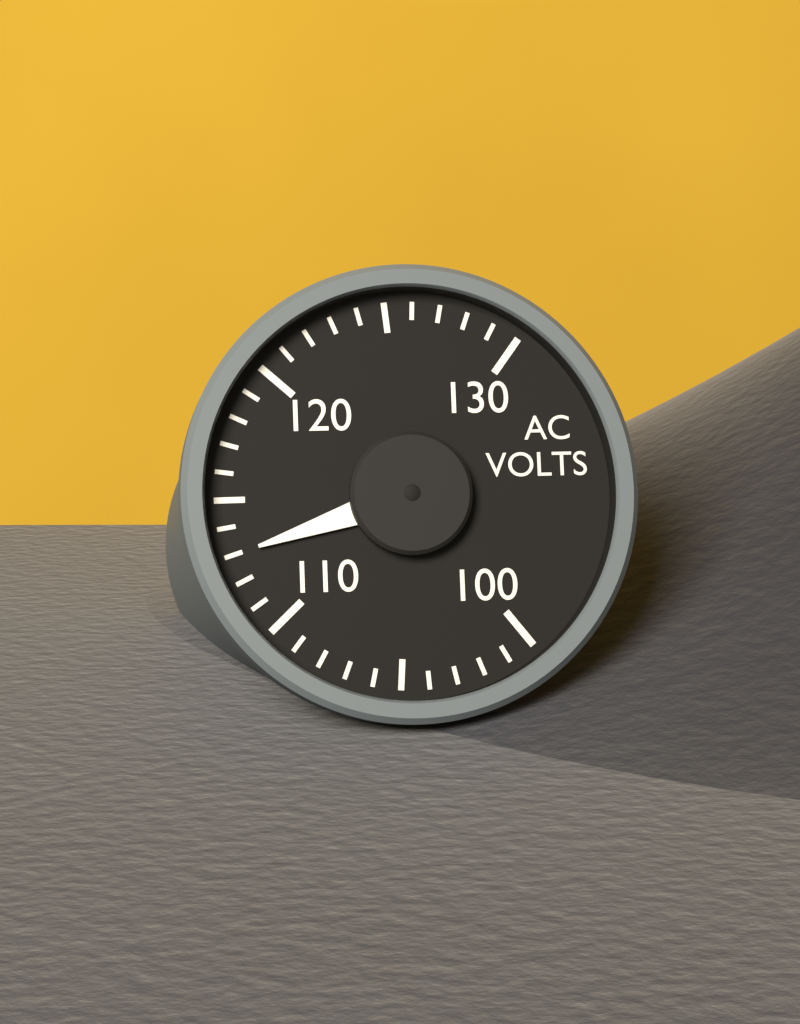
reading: 113 V
